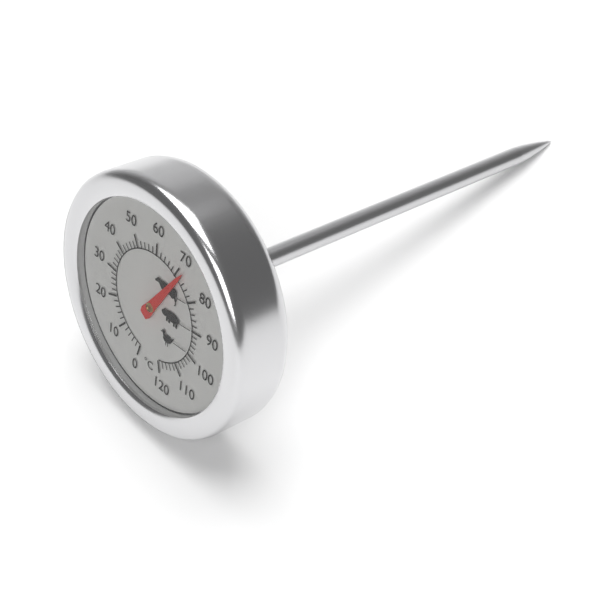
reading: 72 °C
